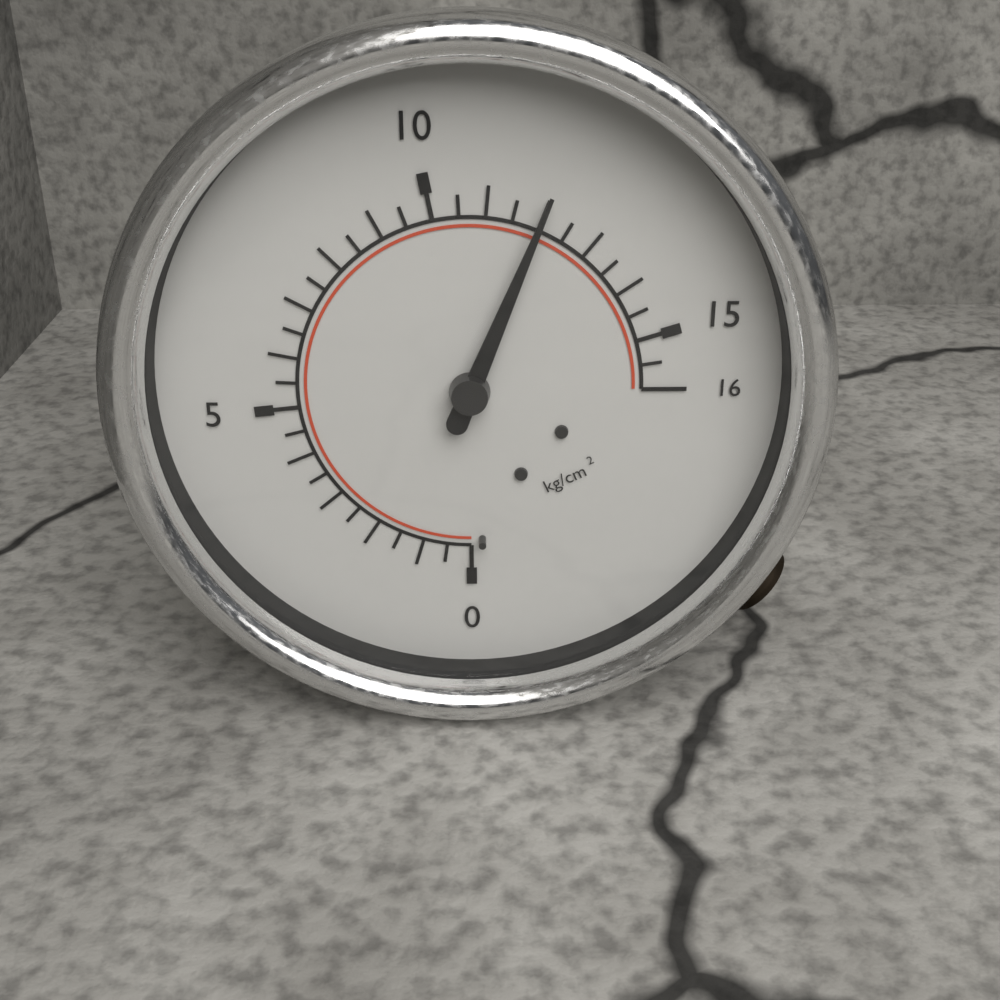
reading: 12.0 kg/cm²
